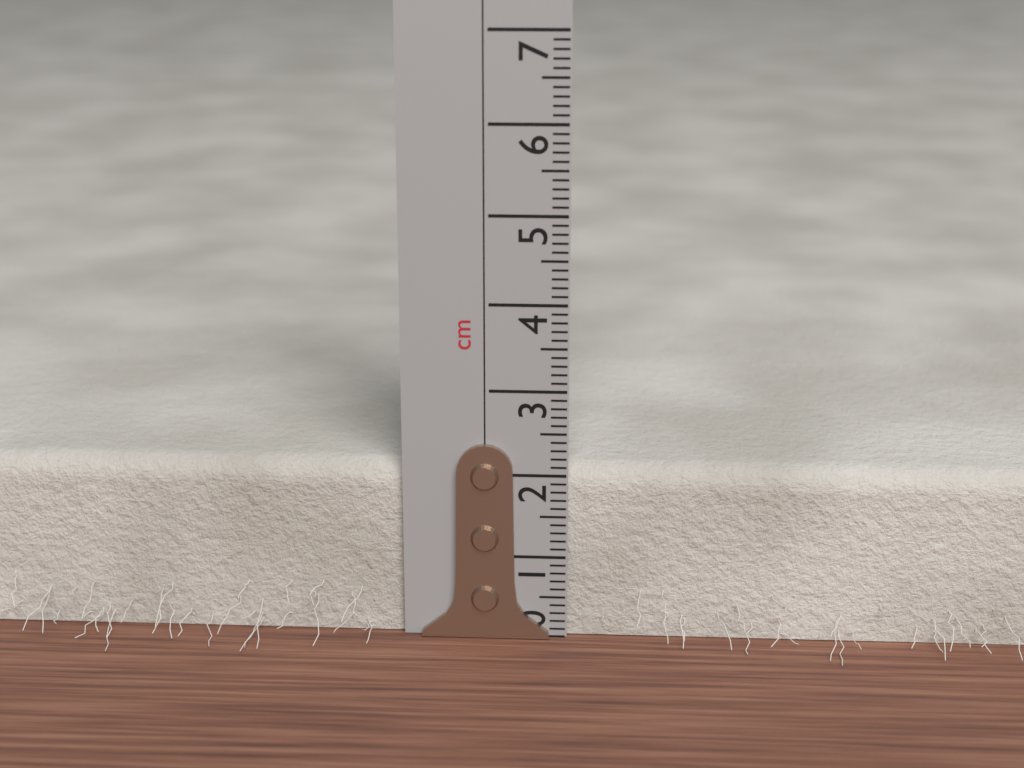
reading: 2.1 cm
